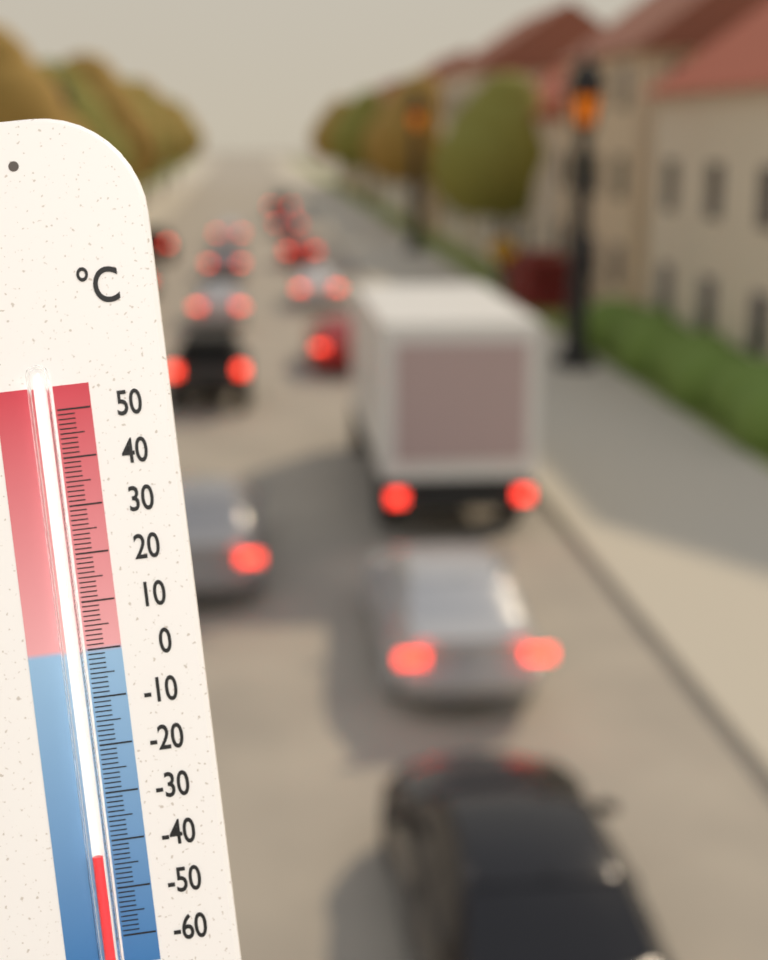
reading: -42 °C
